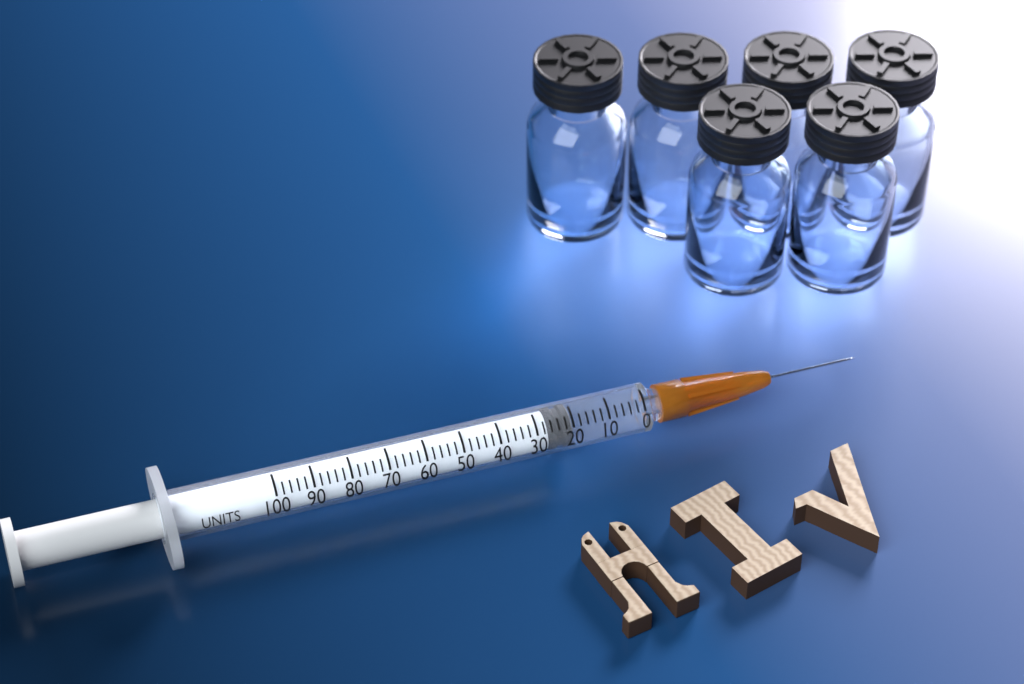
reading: 20 units
